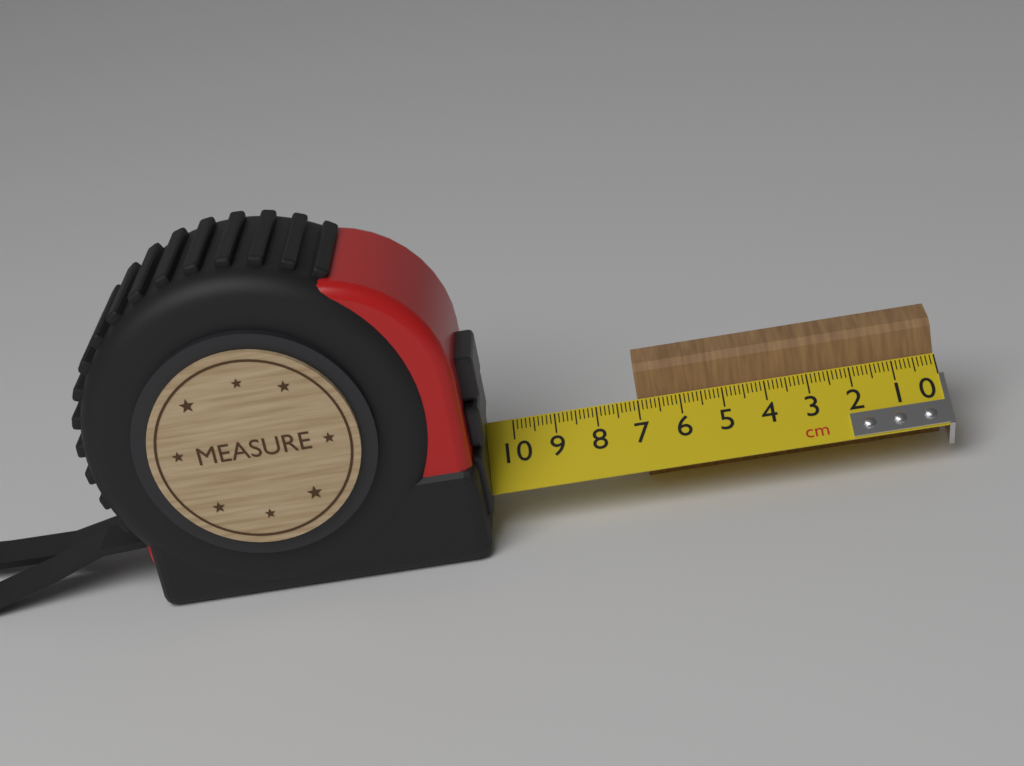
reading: 7.0 cm
